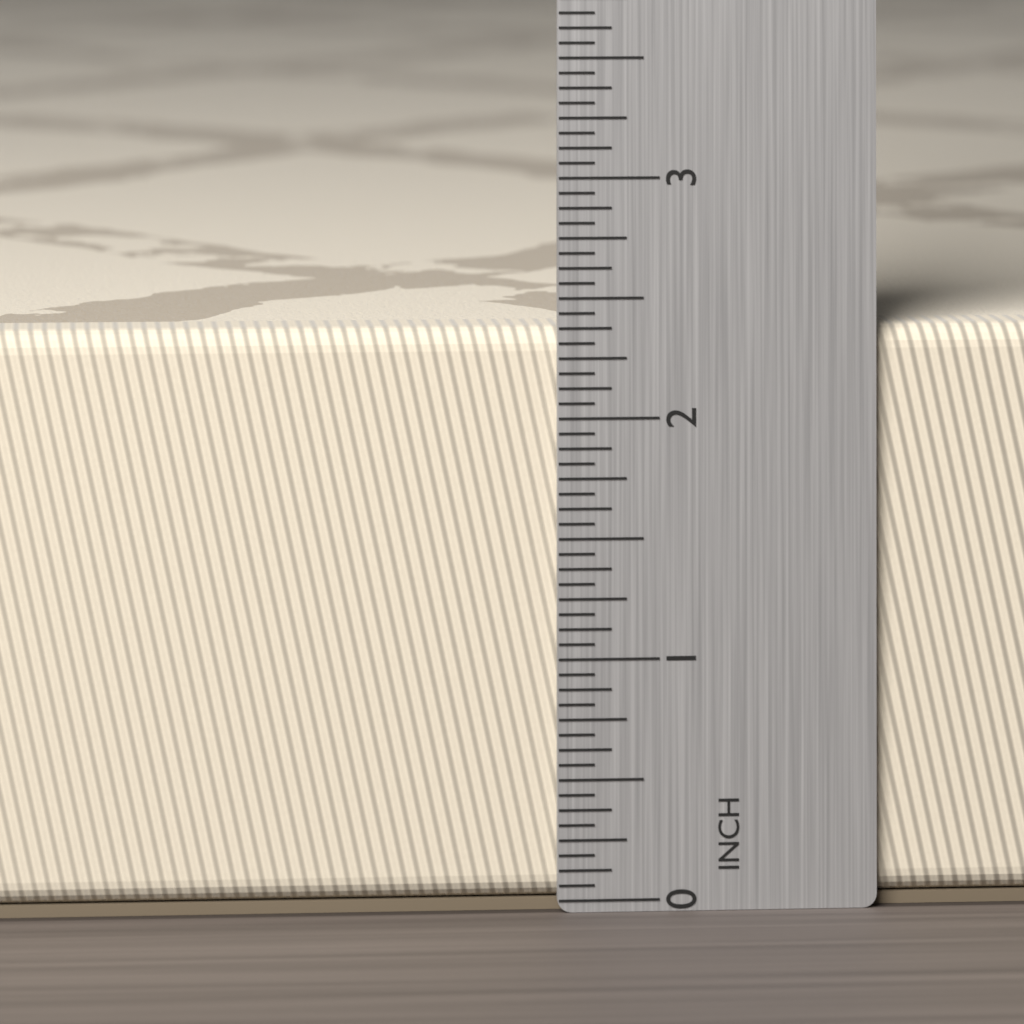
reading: 2.3750 in
